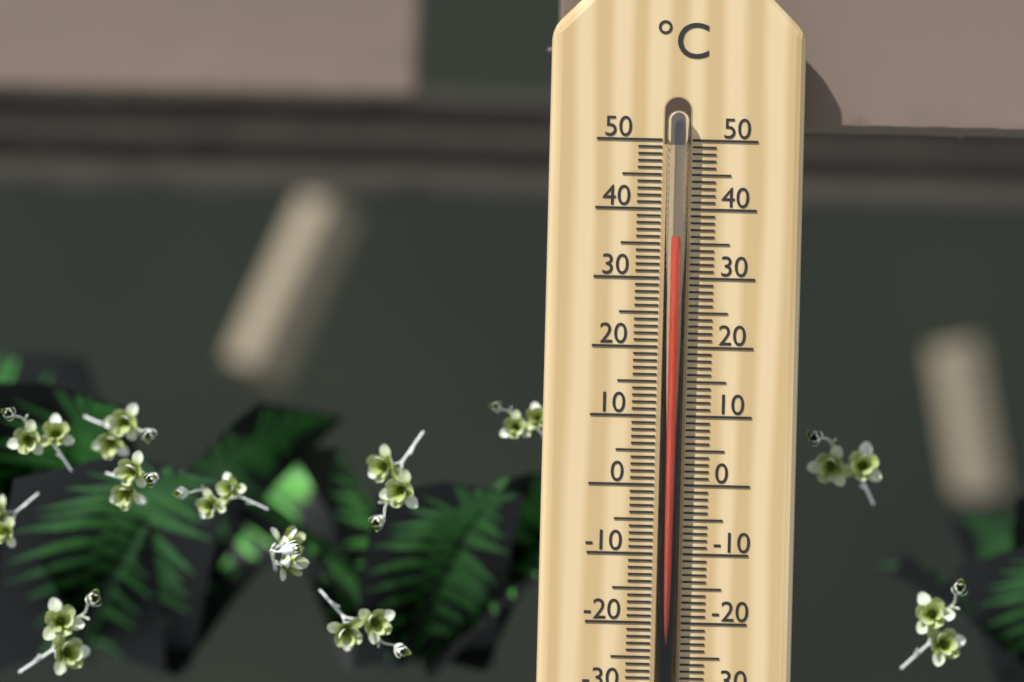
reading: 36 °C
